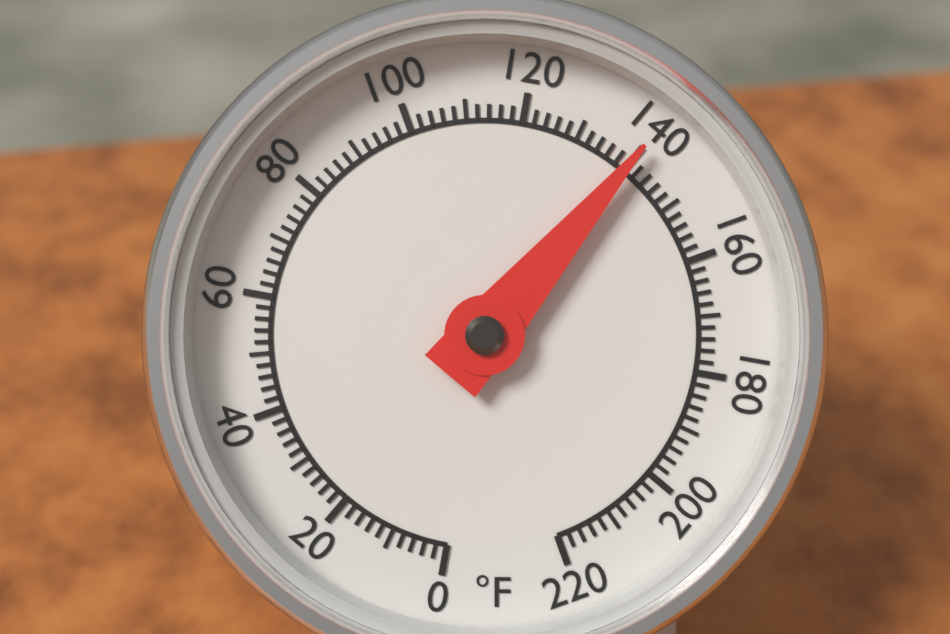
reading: 140 °F
